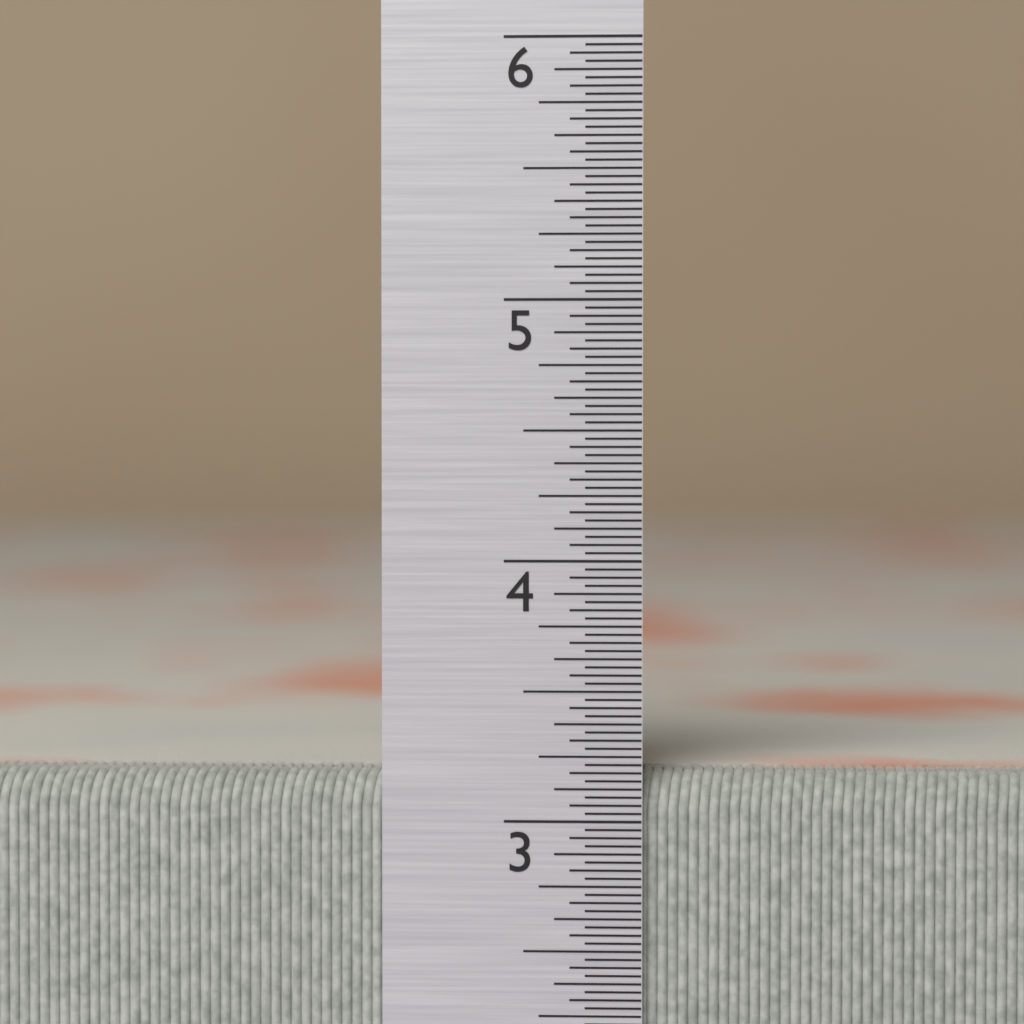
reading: 3.18750 in
